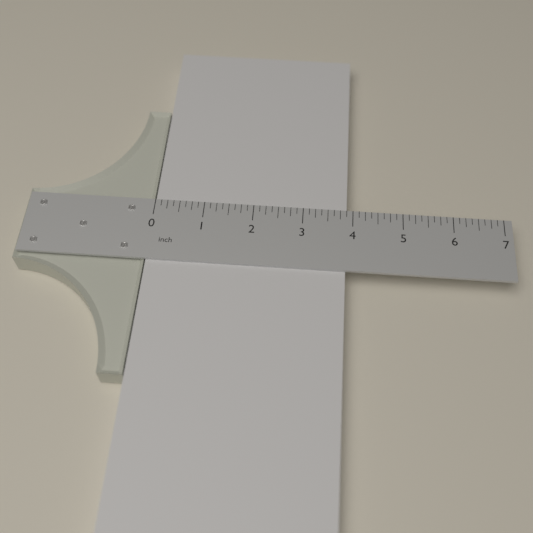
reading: 3.875 inch
